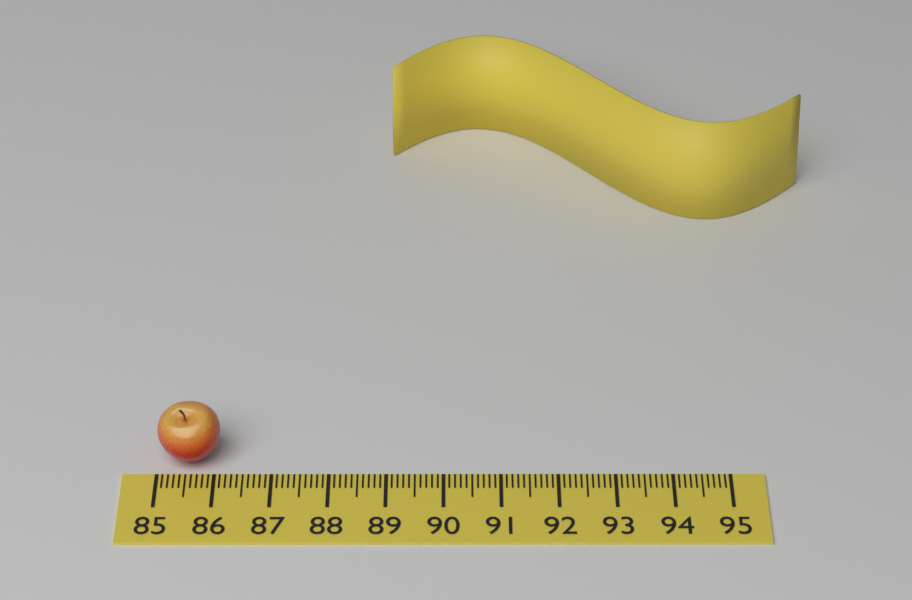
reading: 86.1 (no unit)
